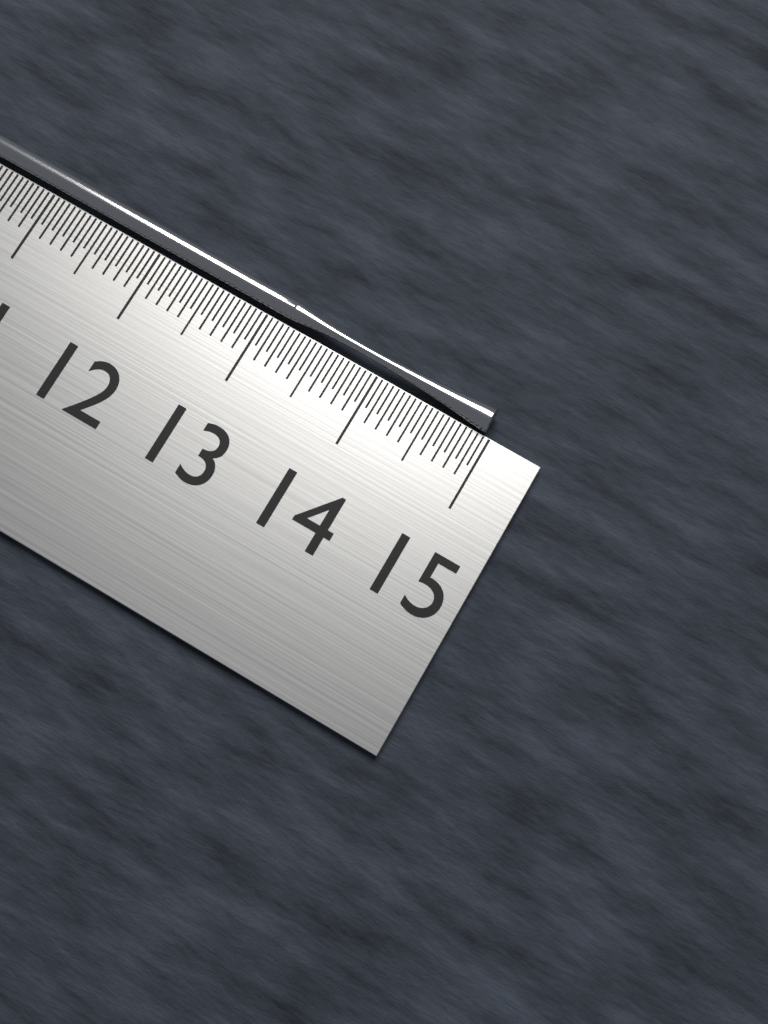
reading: 14.95 cm
